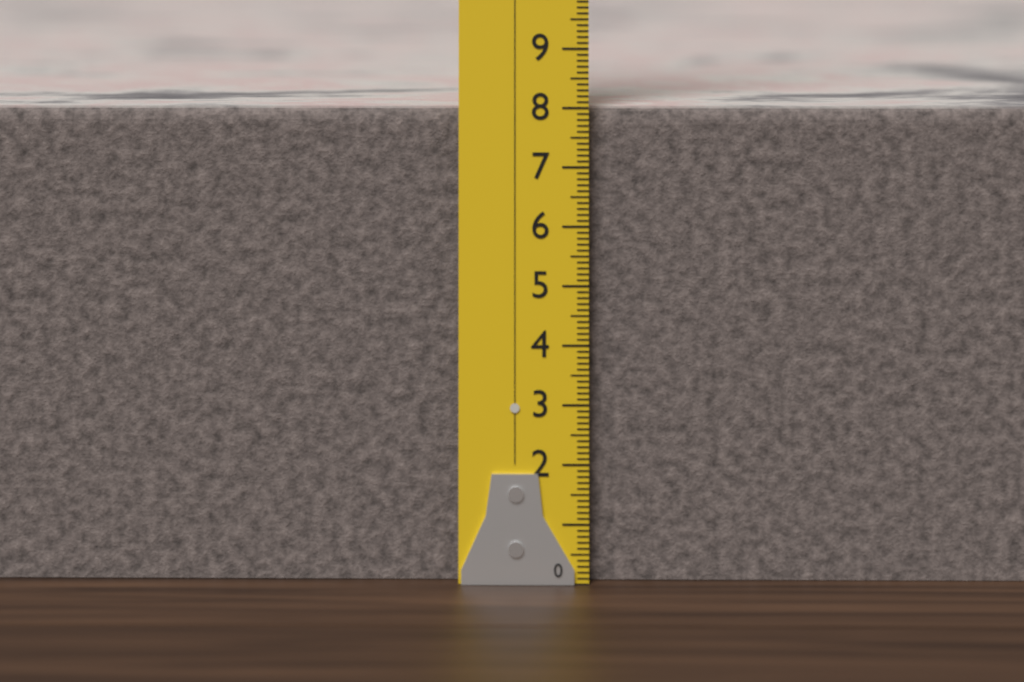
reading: 8.0 (no unit)
